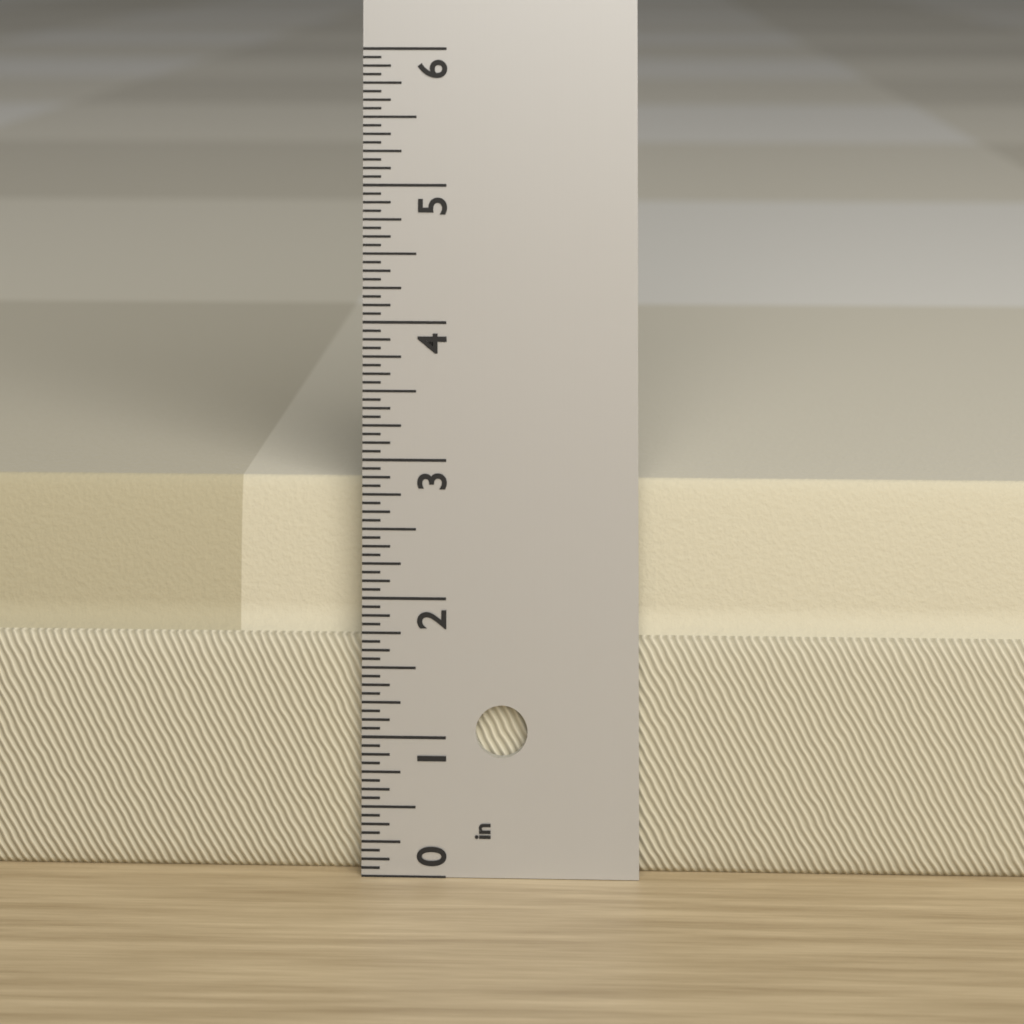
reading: 2.8125 in
